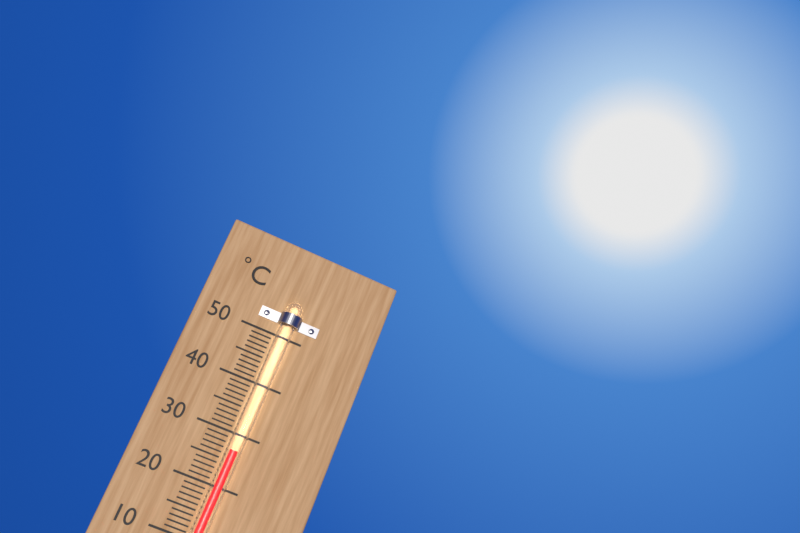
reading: 27 °C
